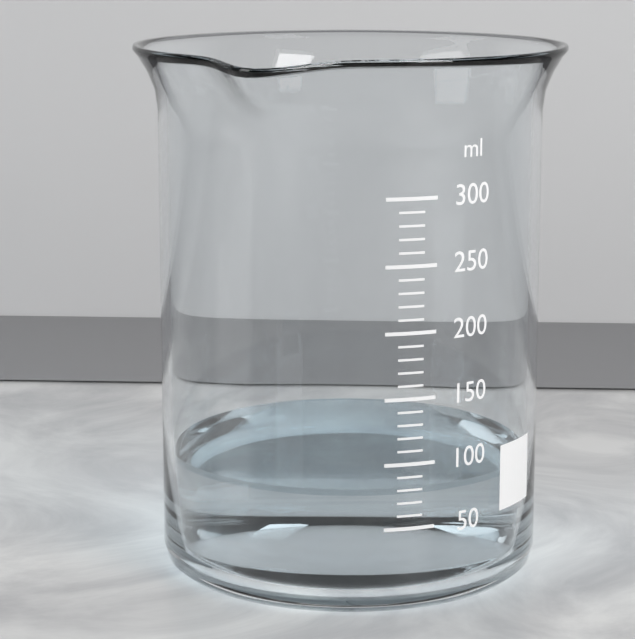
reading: 80 ml
